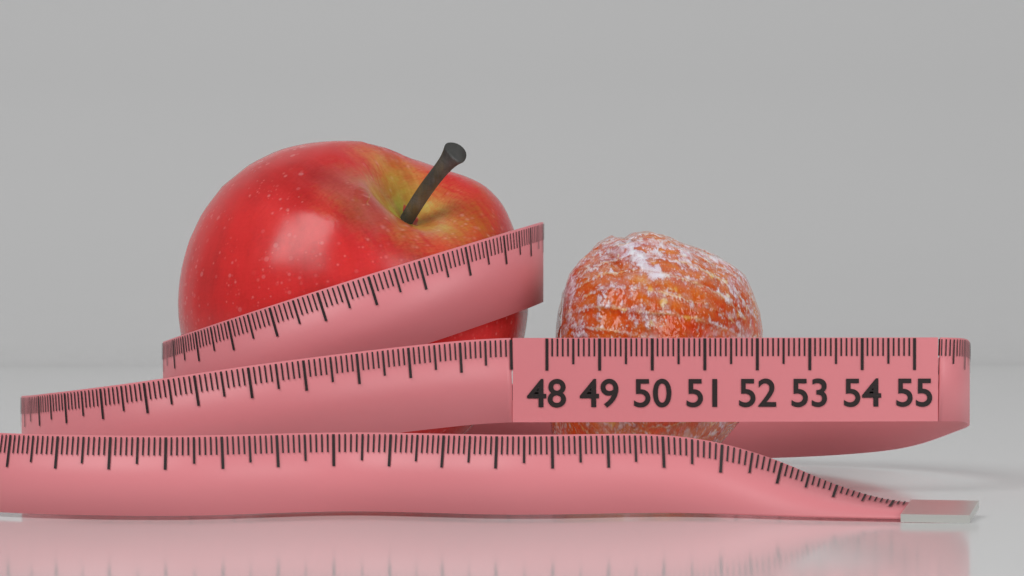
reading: 52.3 (no unit)
